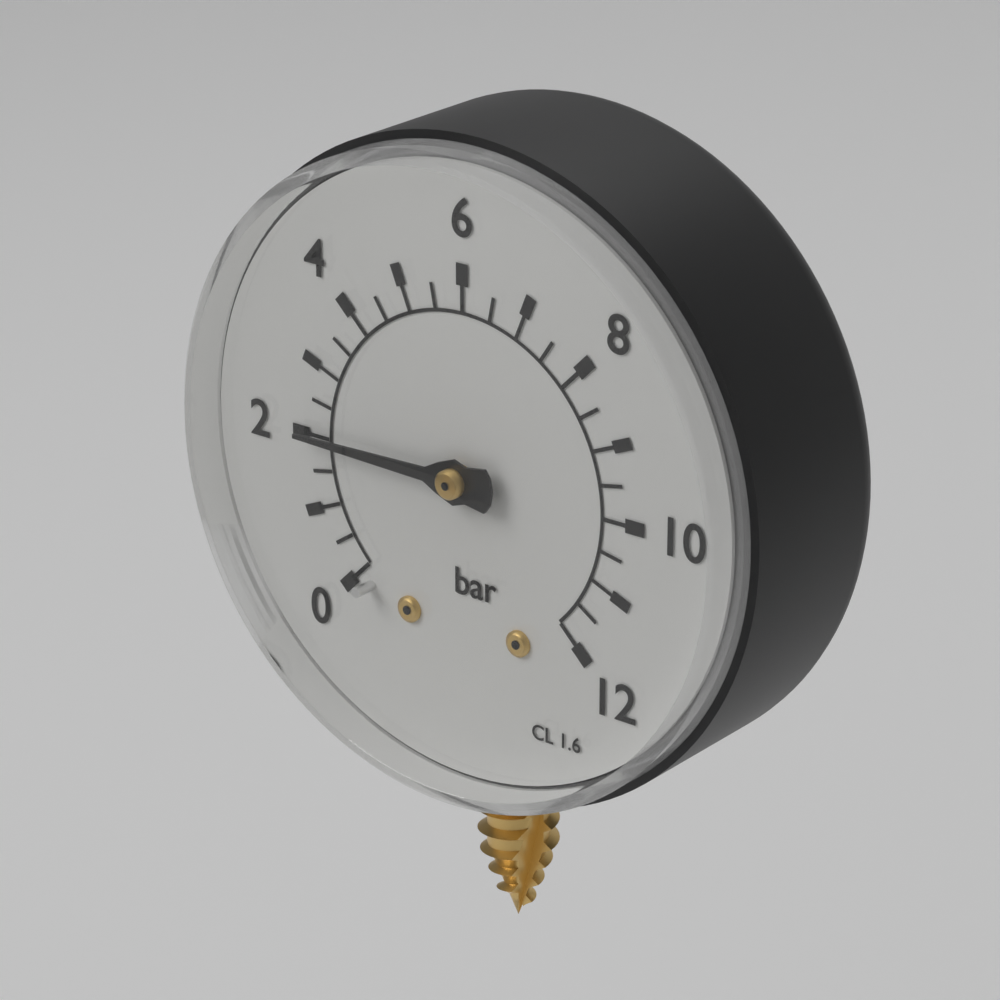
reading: 2.0 bar
